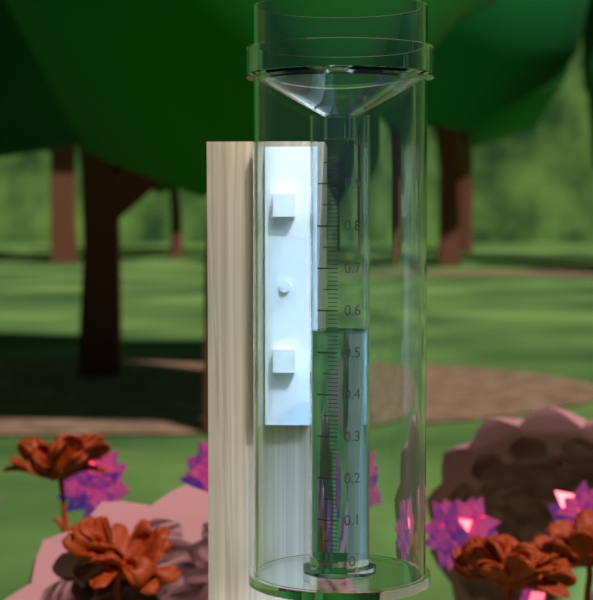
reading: 0.55 (no unit)
